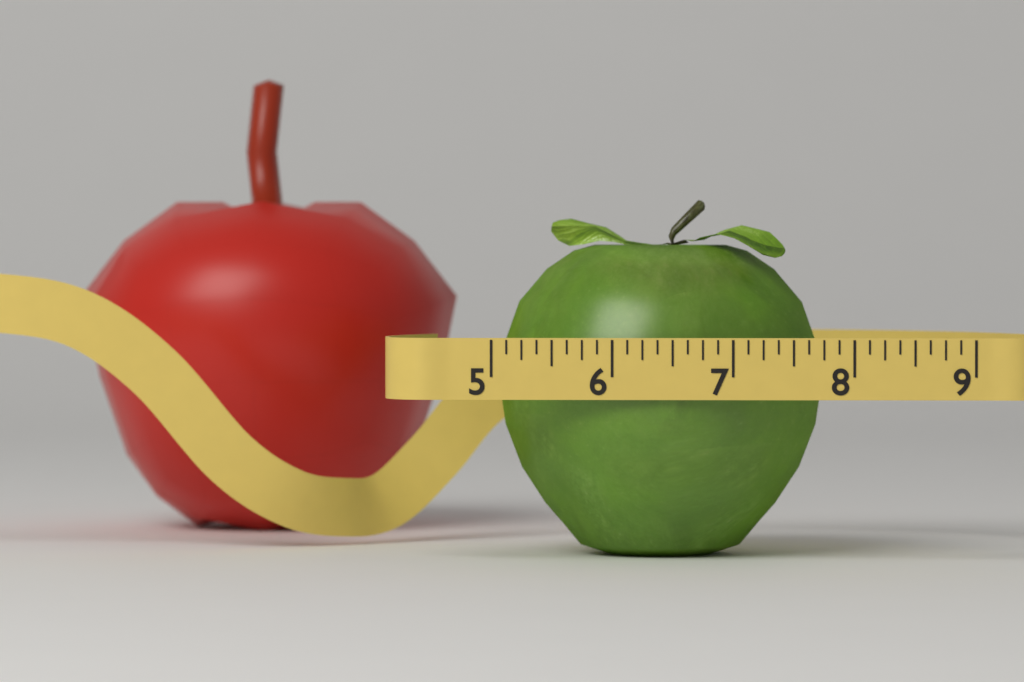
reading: 7.750 (no unit)
